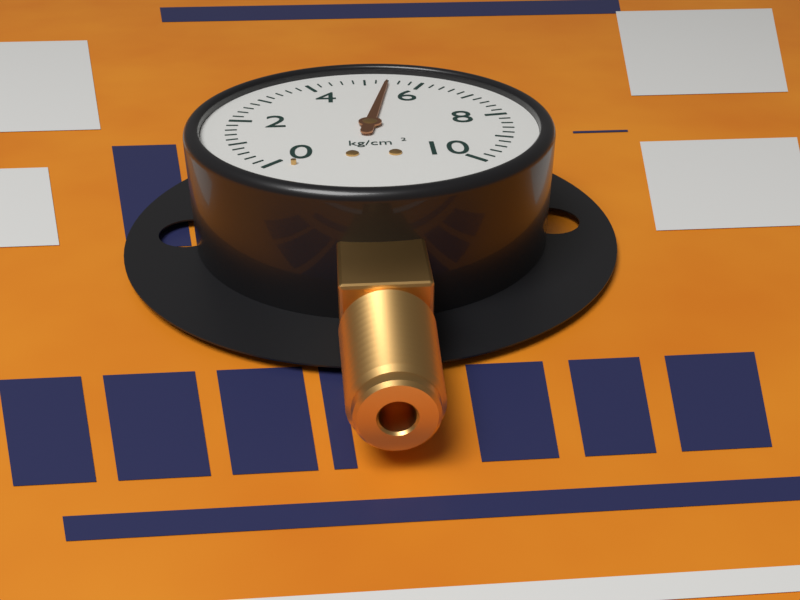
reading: 5.4 kg/cm²
